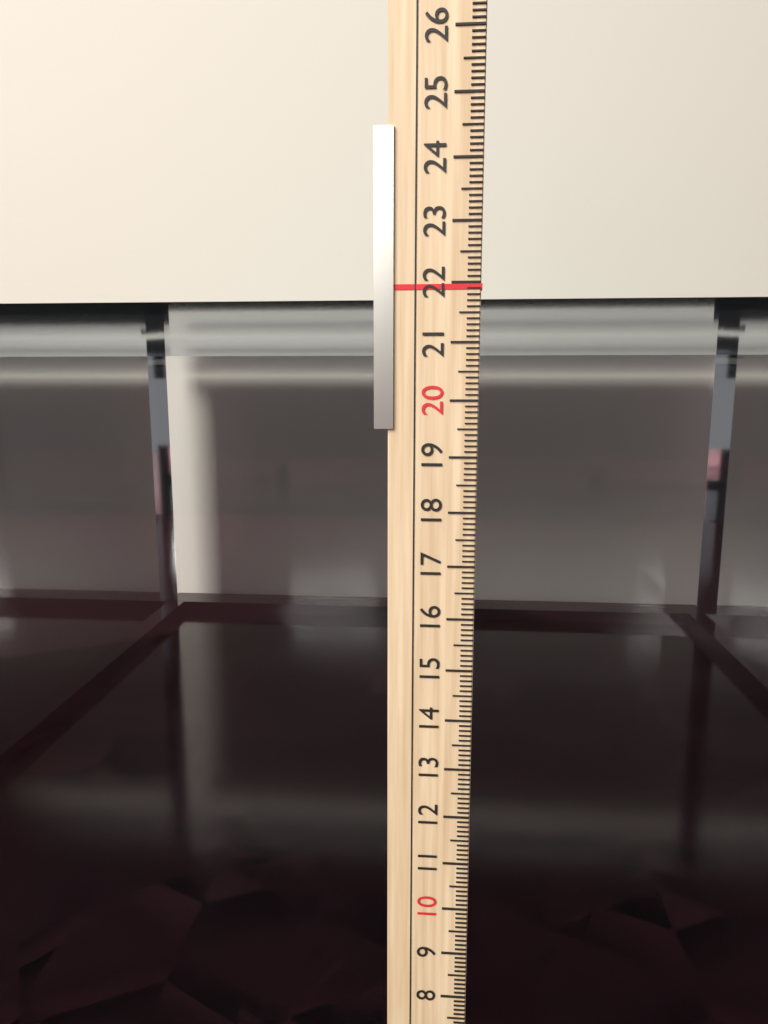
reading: 21.8 cm
